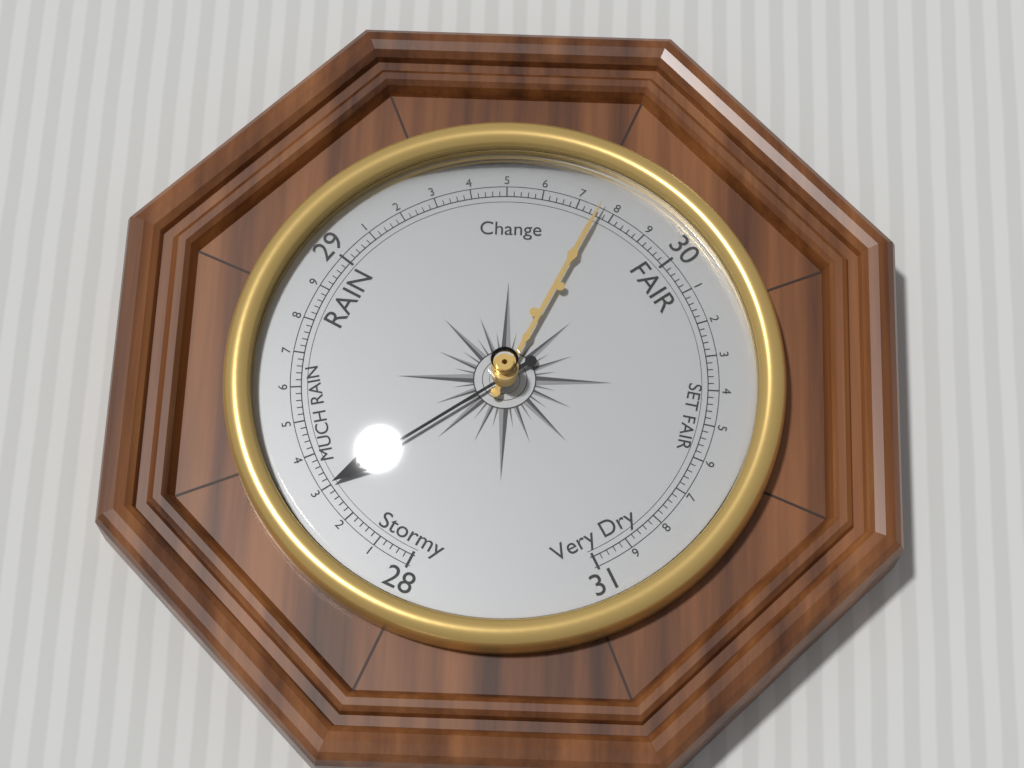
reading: 28.30 (no unit)
